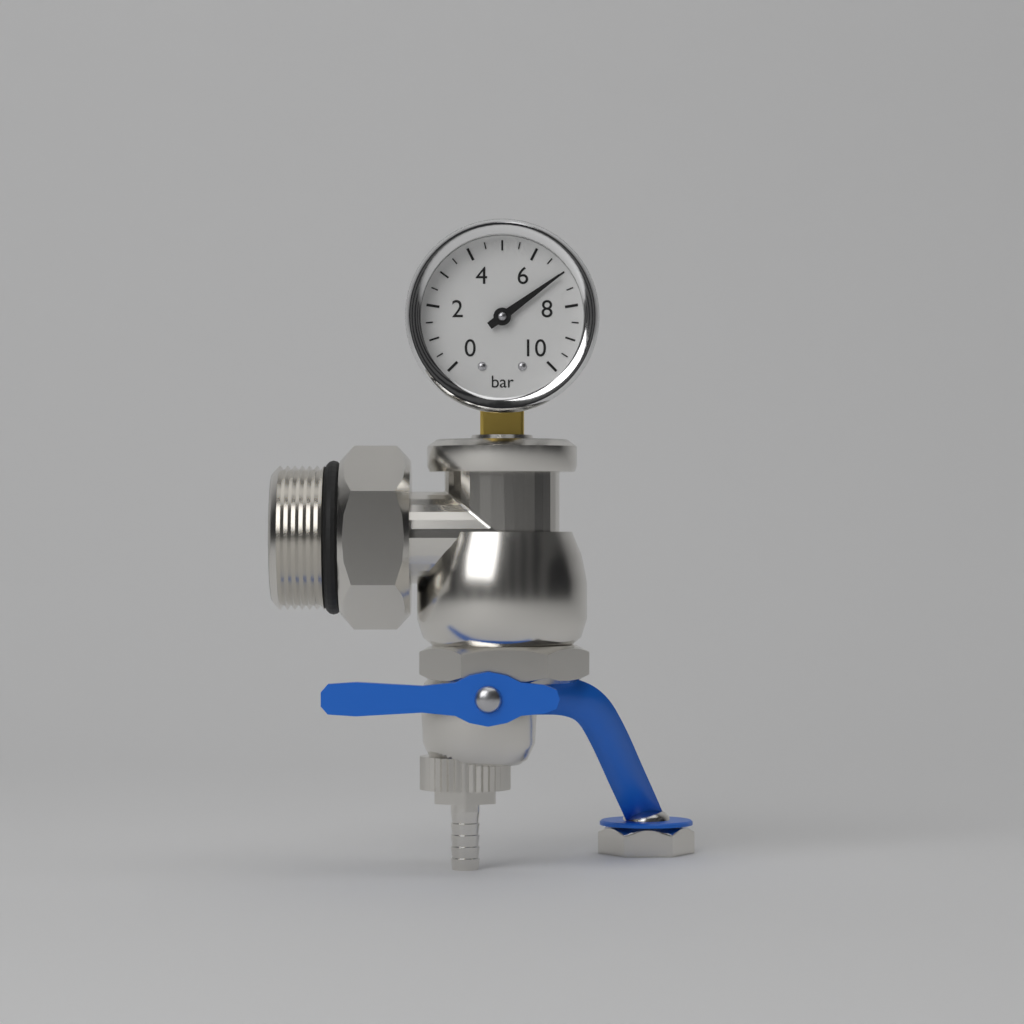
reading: 7.0 bar
